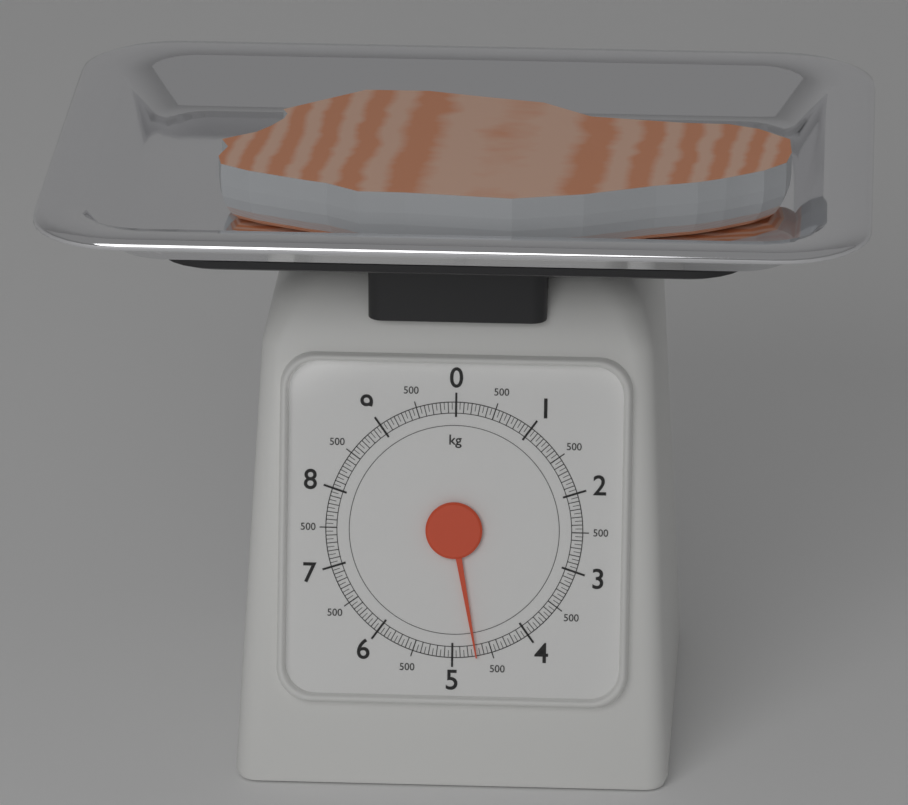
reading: 4.70 kg
